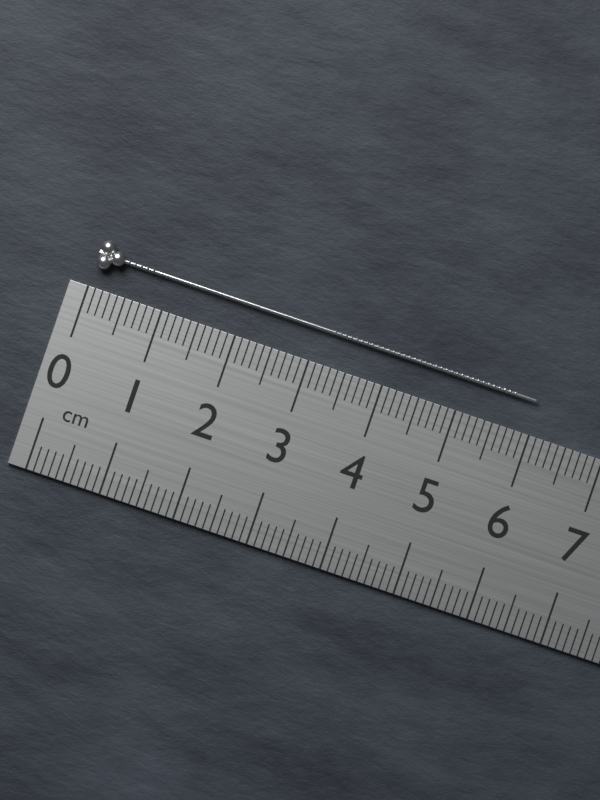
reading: 6.0 cm
